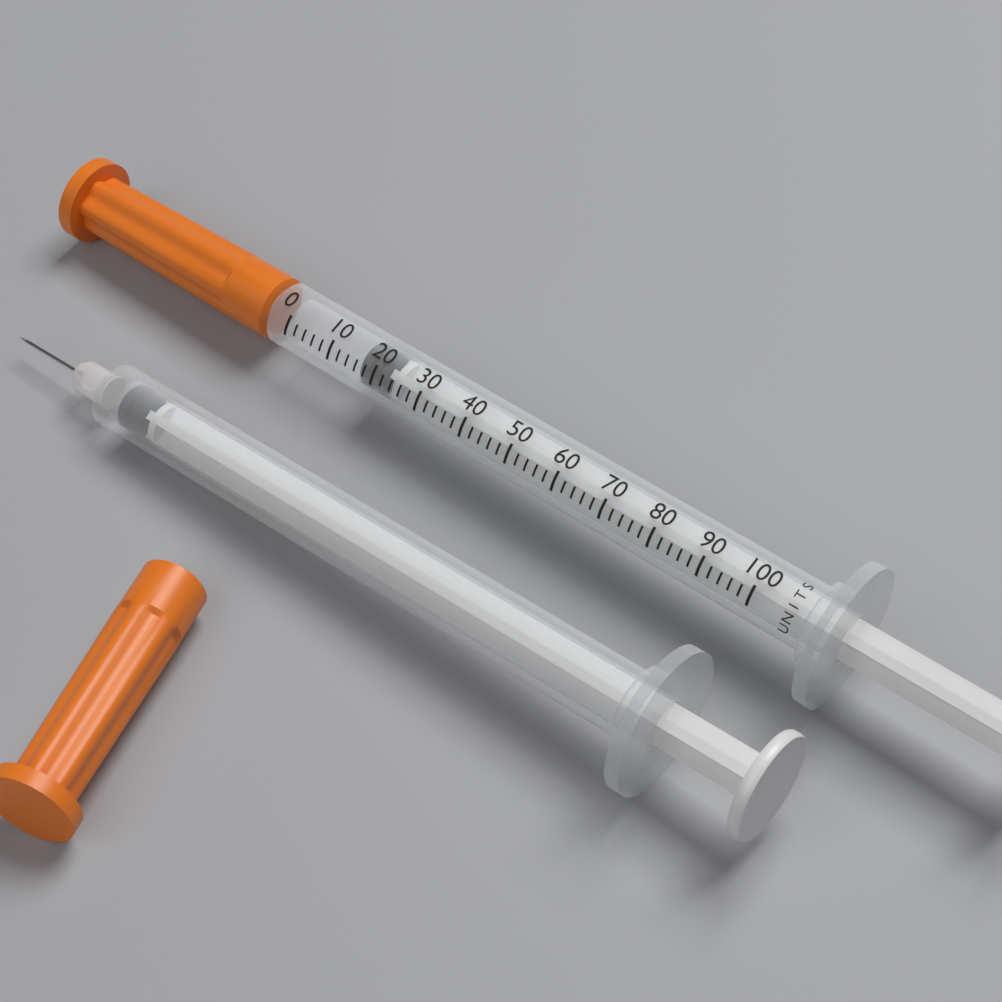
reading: 16 units
